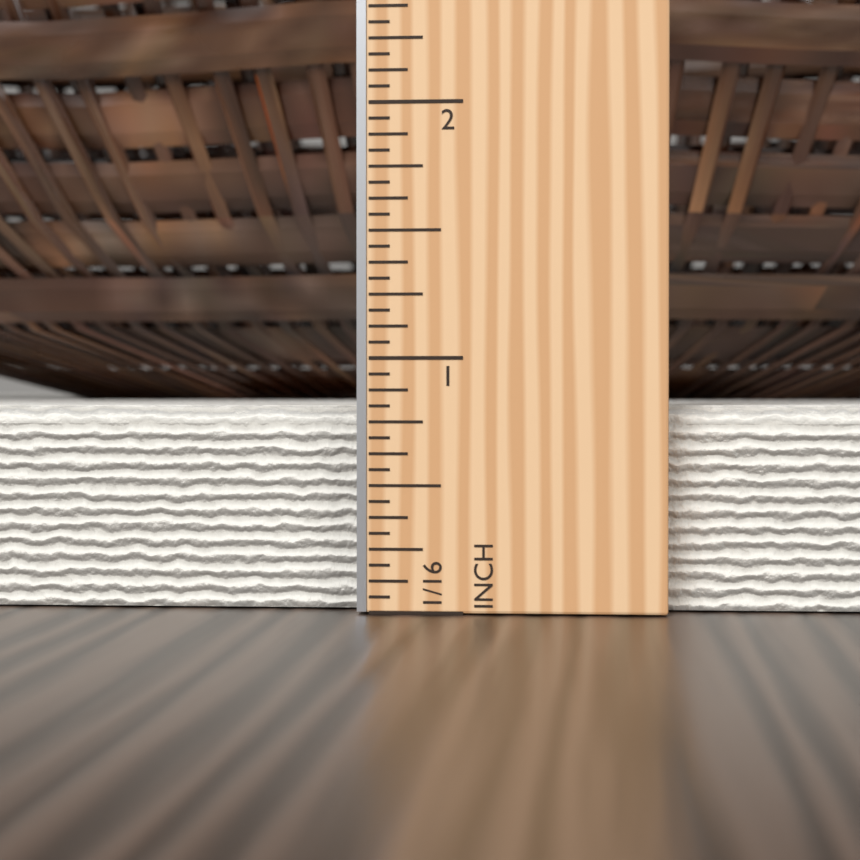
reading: 0.8125 in
